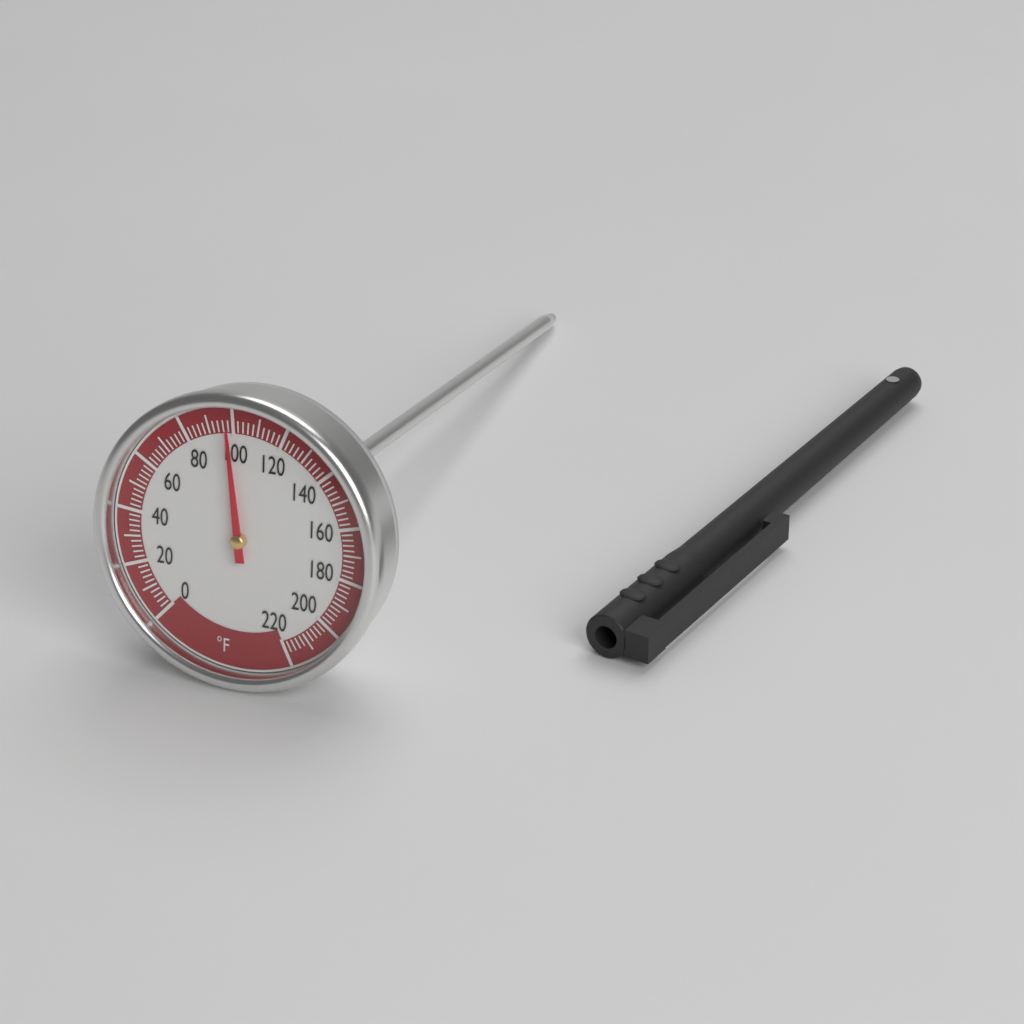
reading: 98 °F
